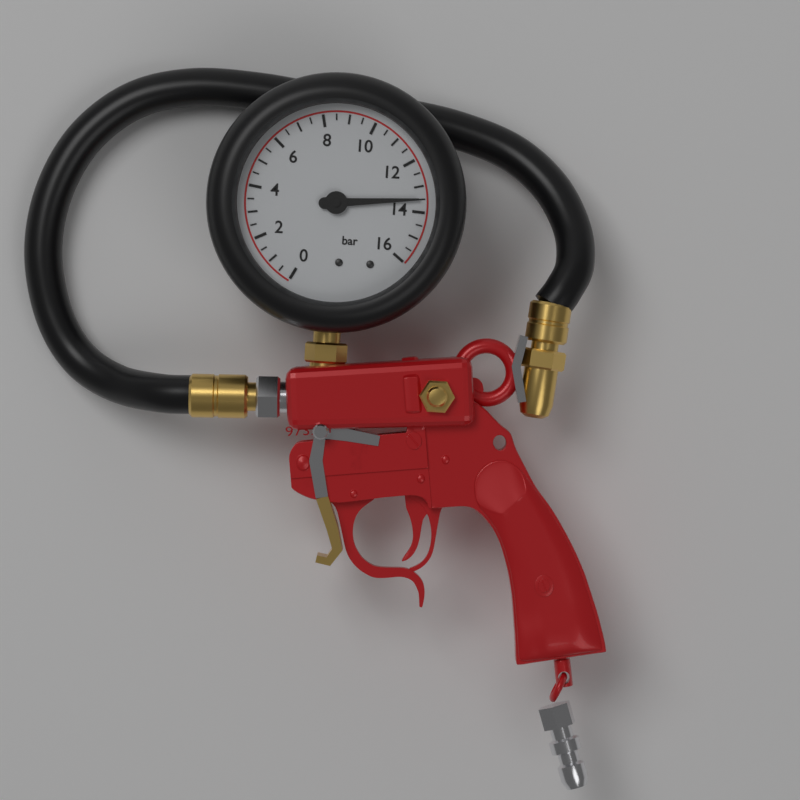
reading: 13.5 bar
